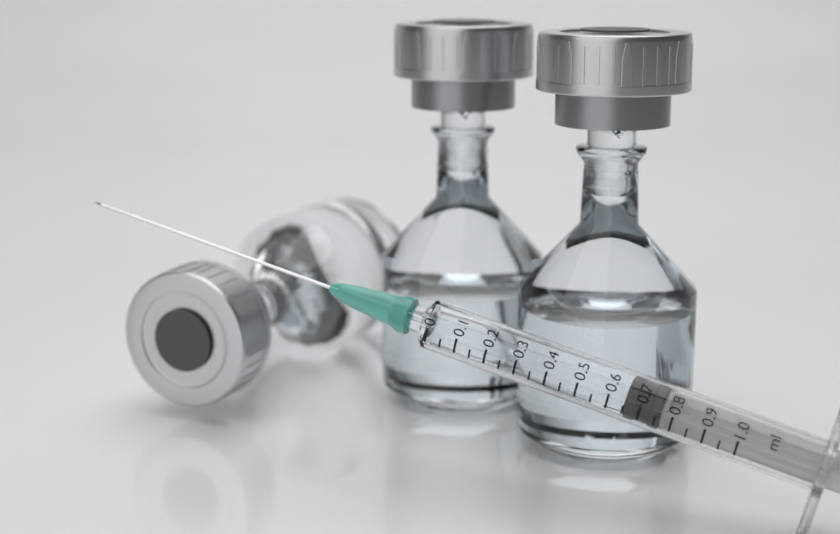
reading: 0.65 ml
